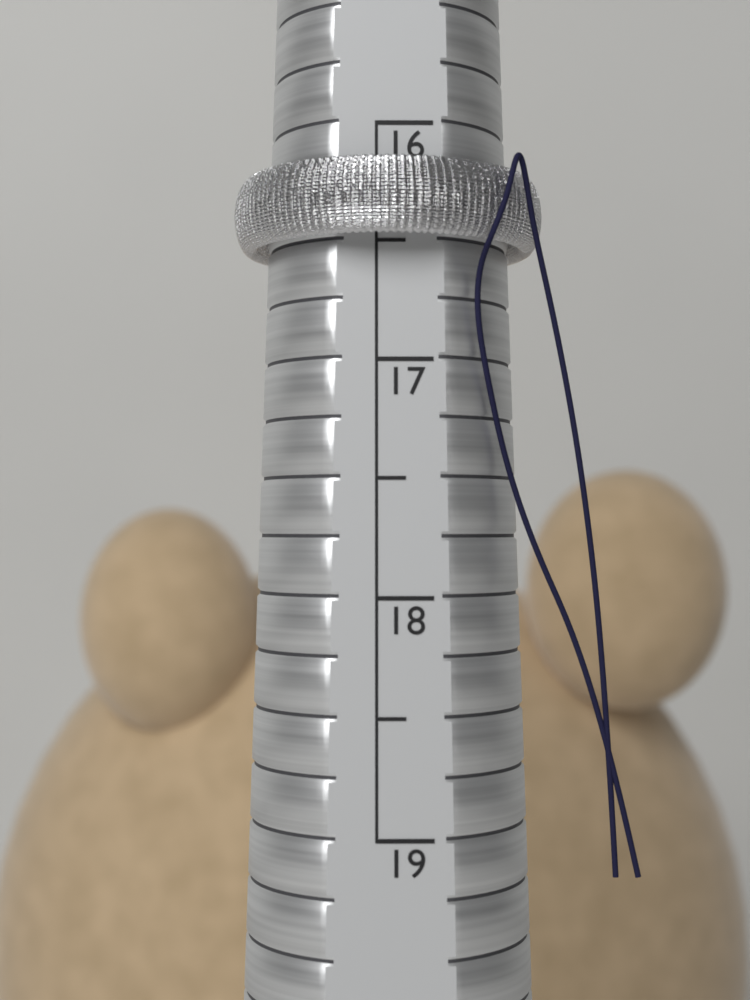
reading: 16.5 (no unit)
